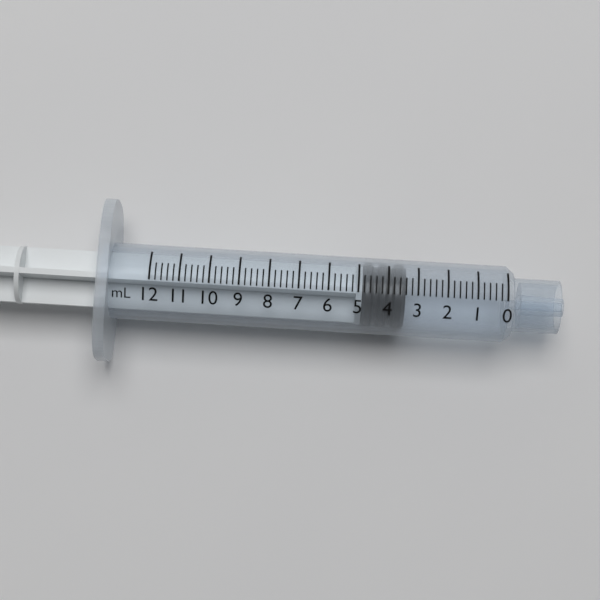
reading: 3.4 mL
